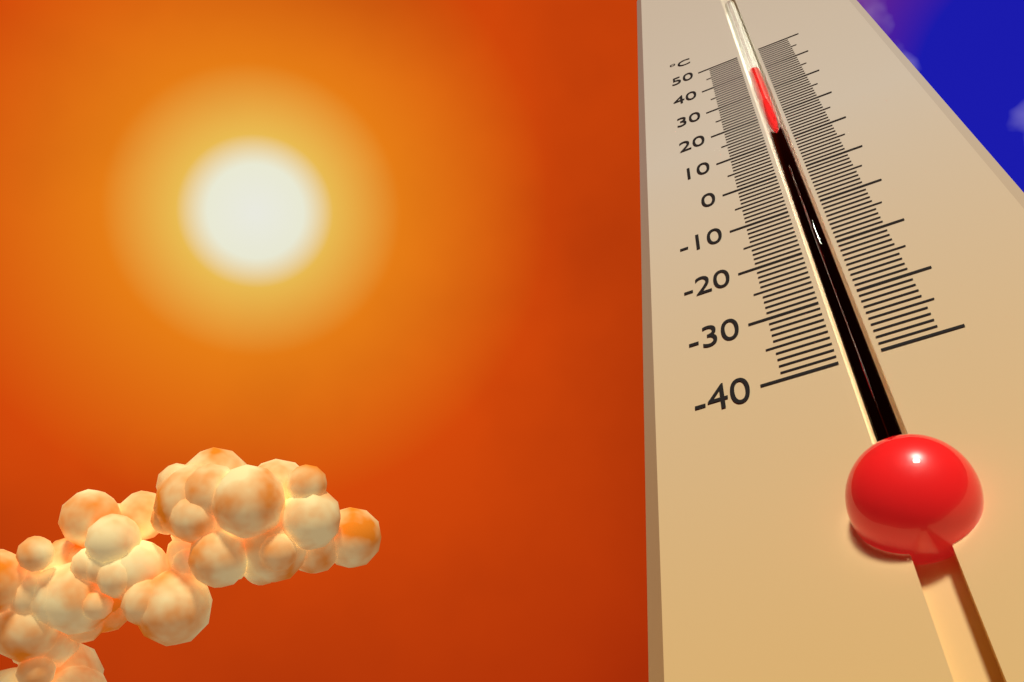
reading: 41 °C
